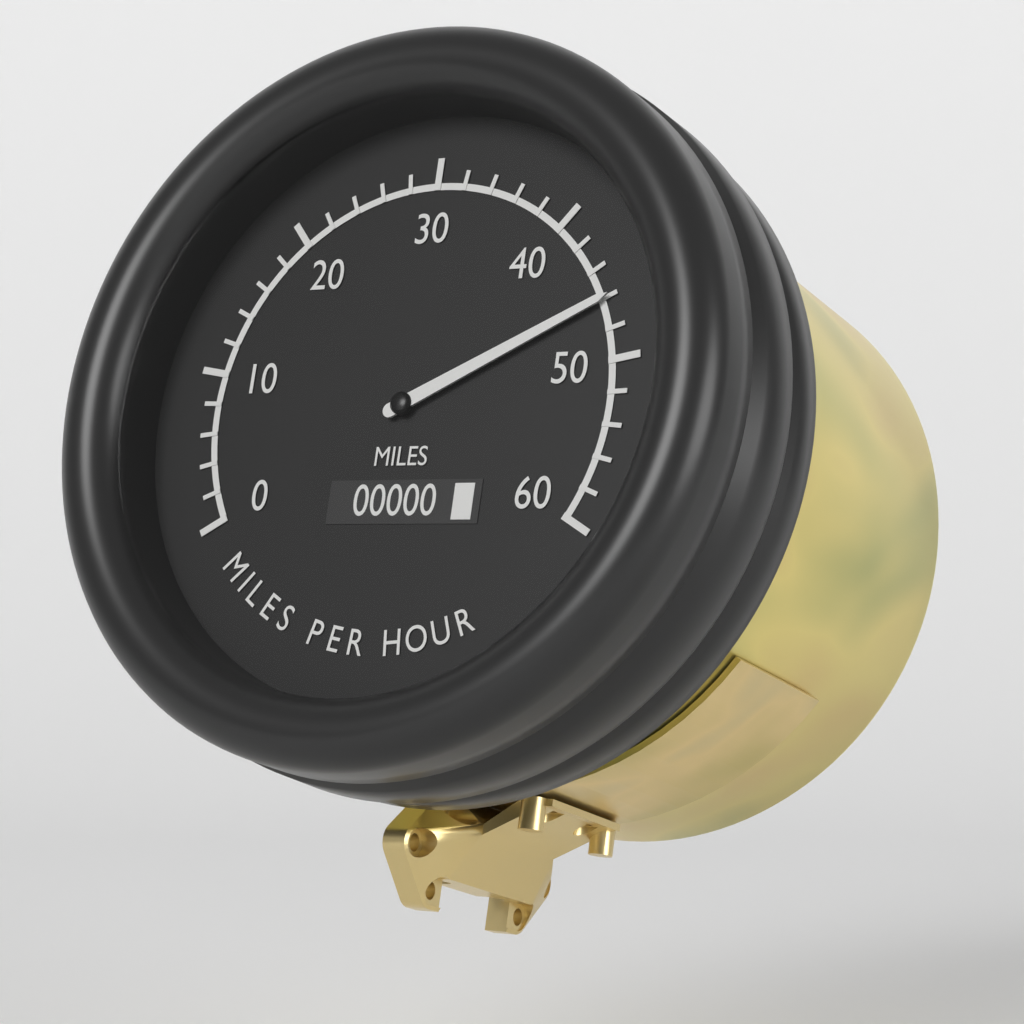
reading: 46 mph
